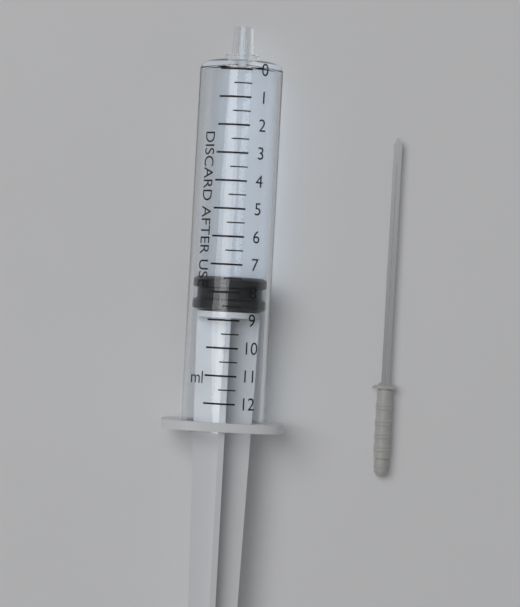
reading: 7.5 ml
